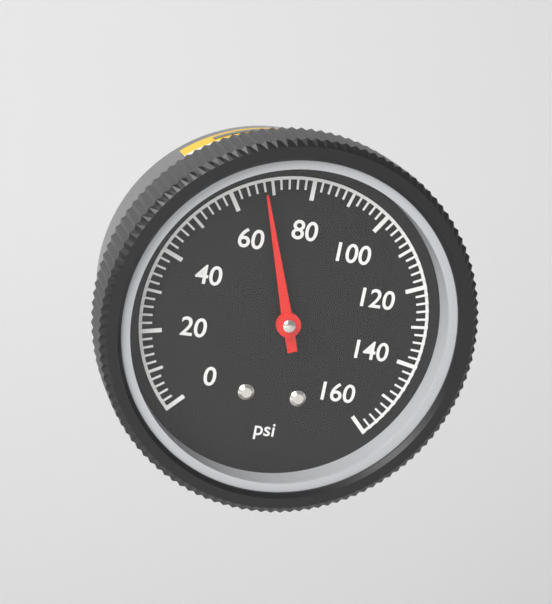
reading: 68 psi
